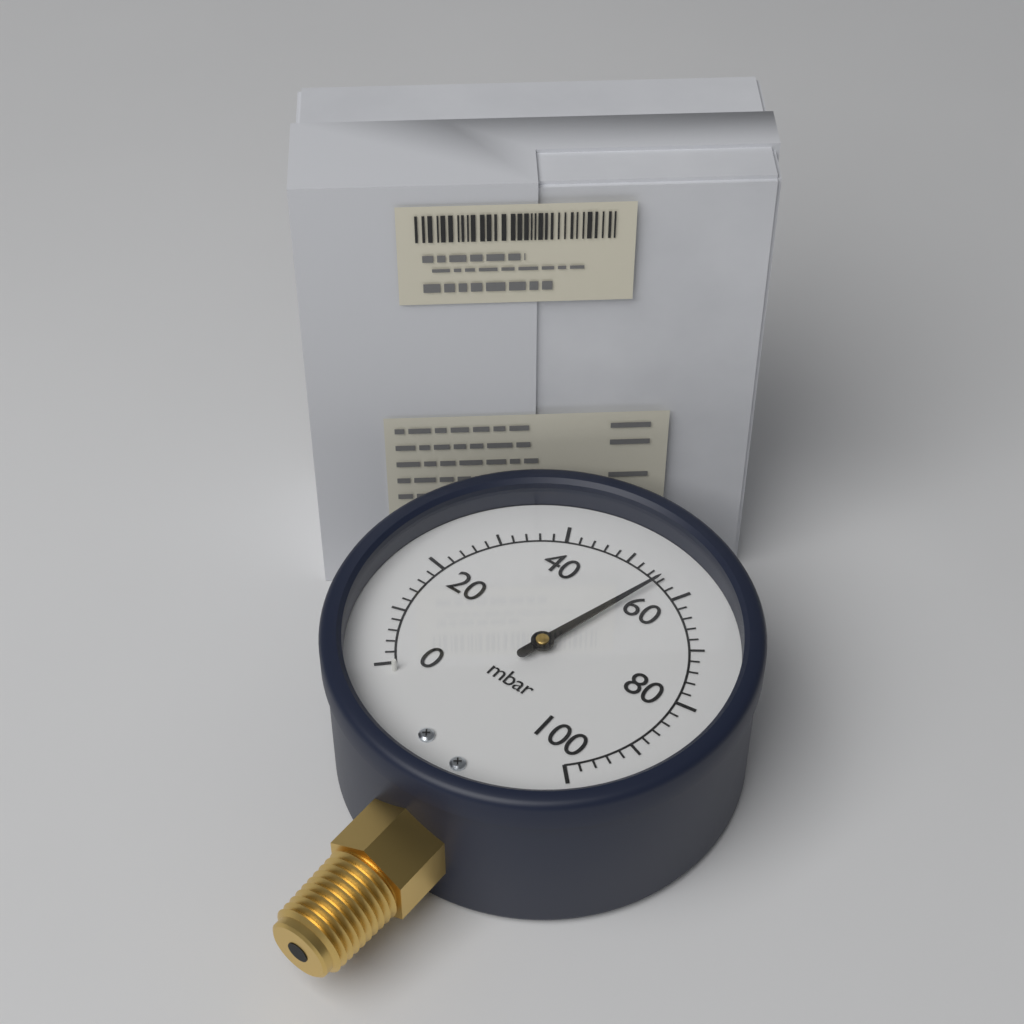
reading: 56 mbar
